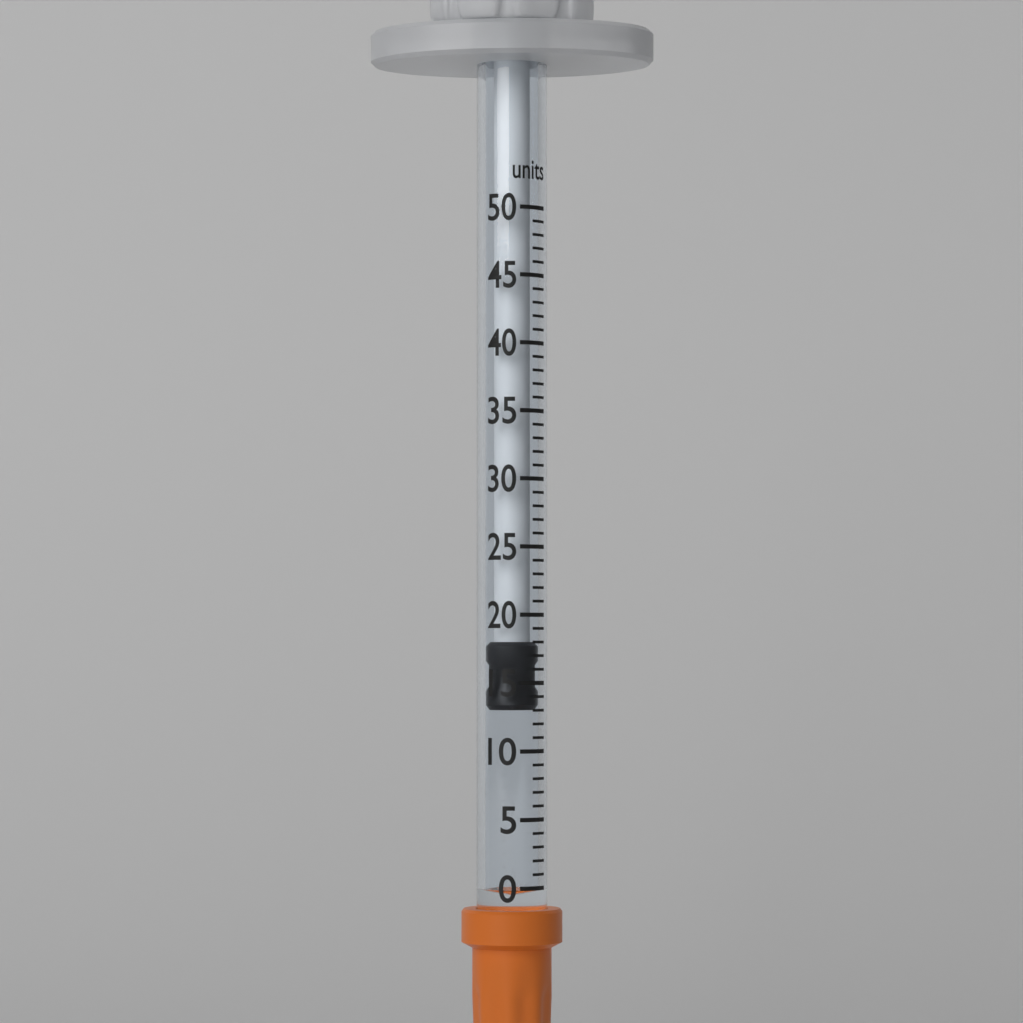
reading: 13 units
